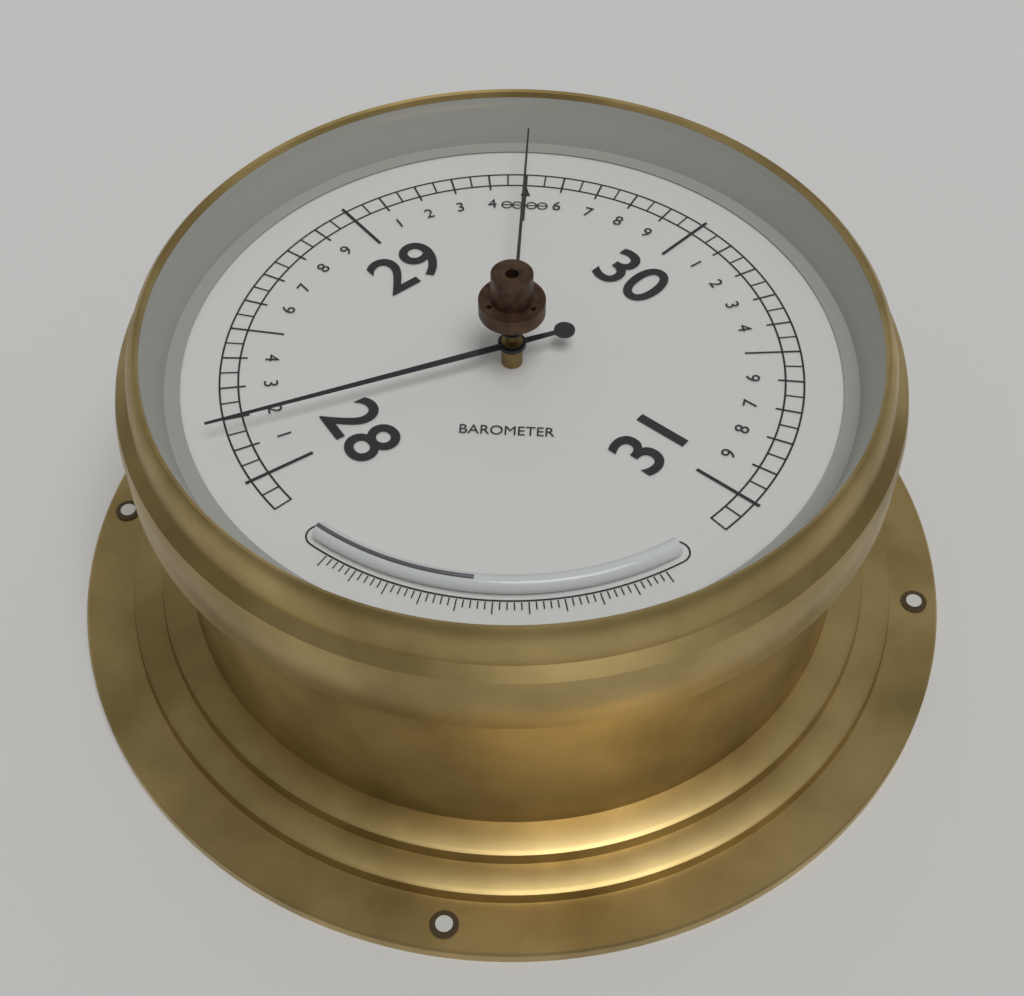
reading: 28.15 (no unit)
